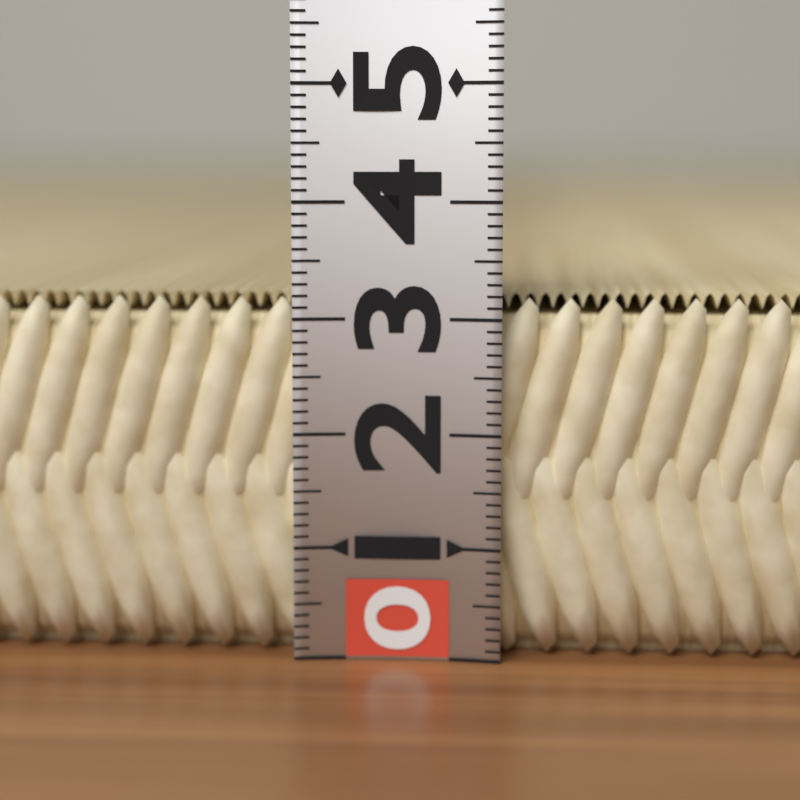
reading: 3.2 (no unit)
